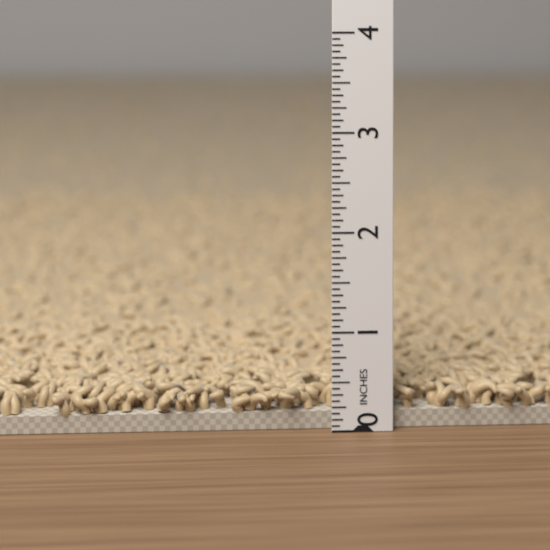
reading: 0.4375 in
